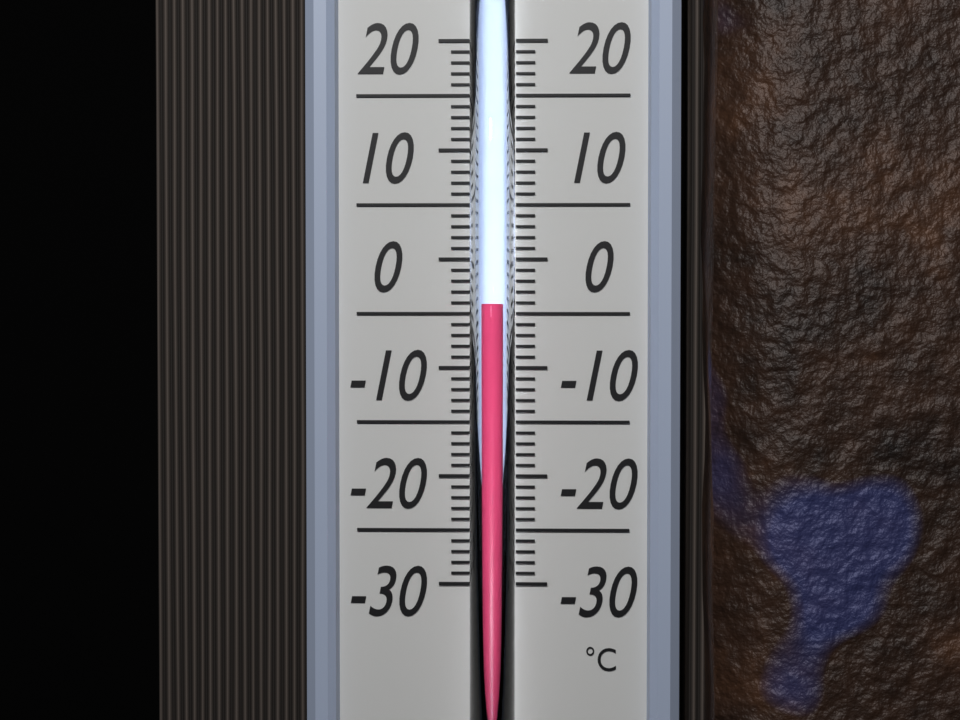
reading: -4 °C
